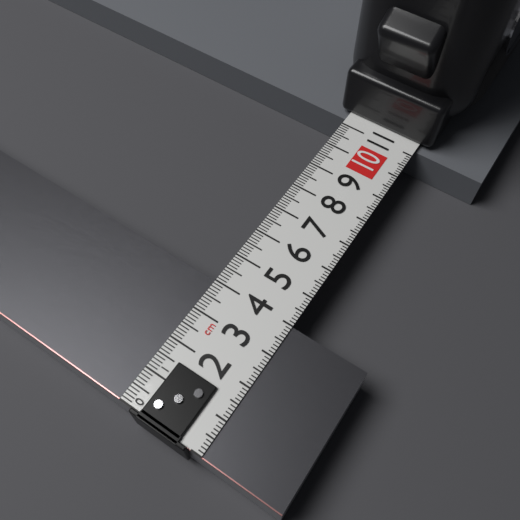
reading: 4.0 cm
